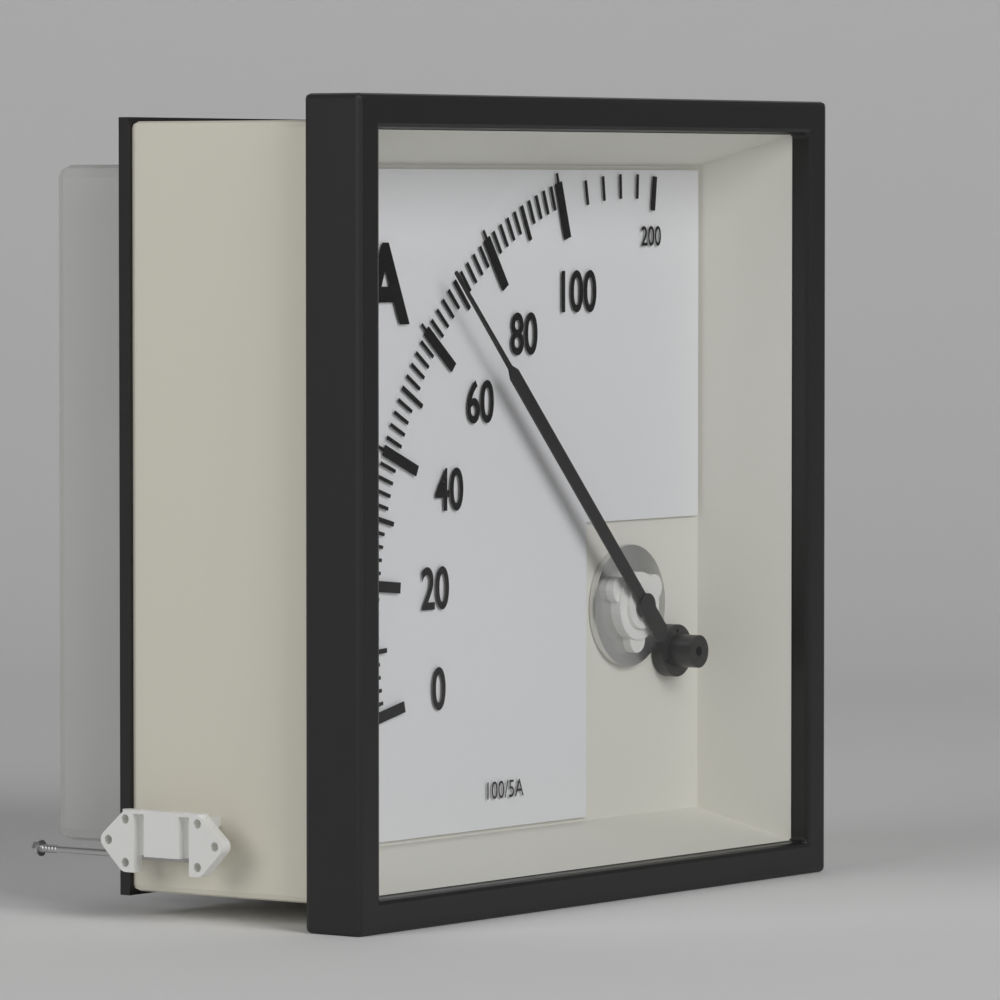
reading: 68 A
